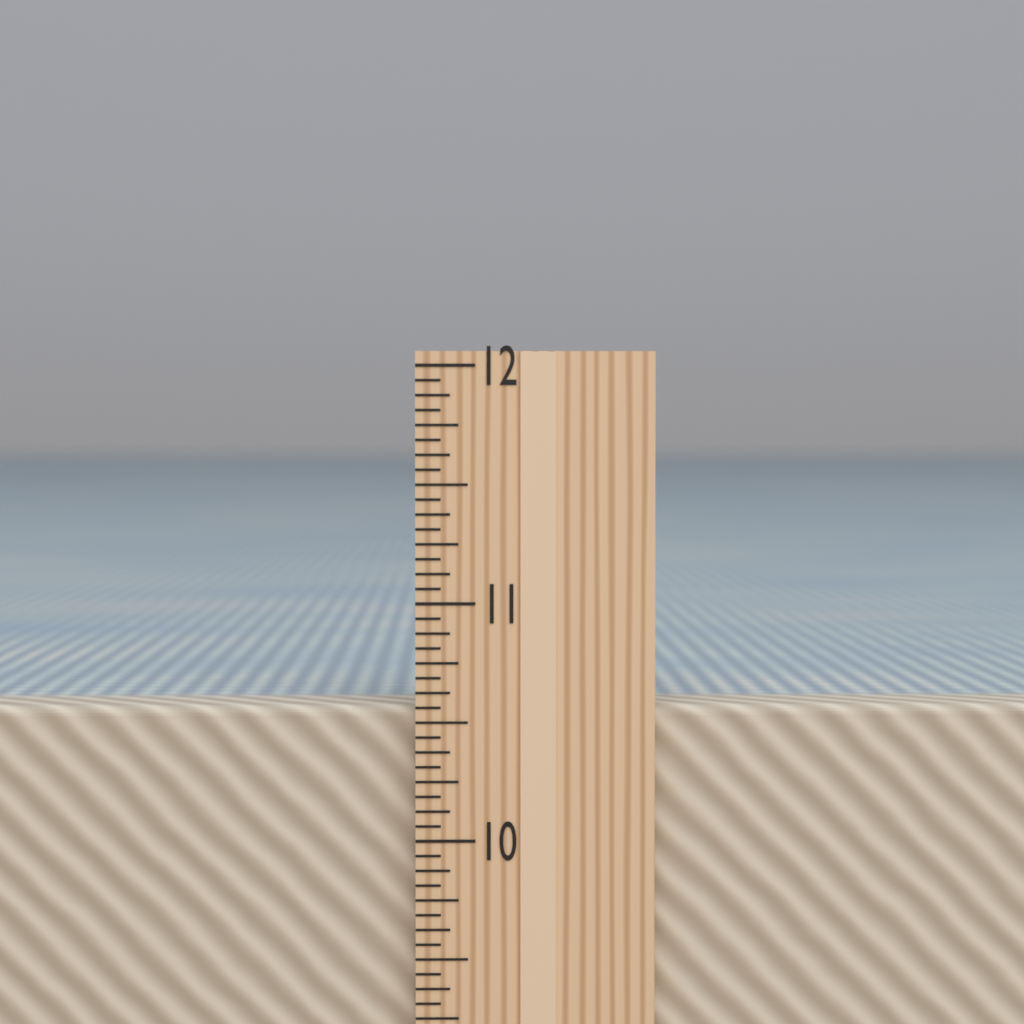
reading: 10.5625 in
